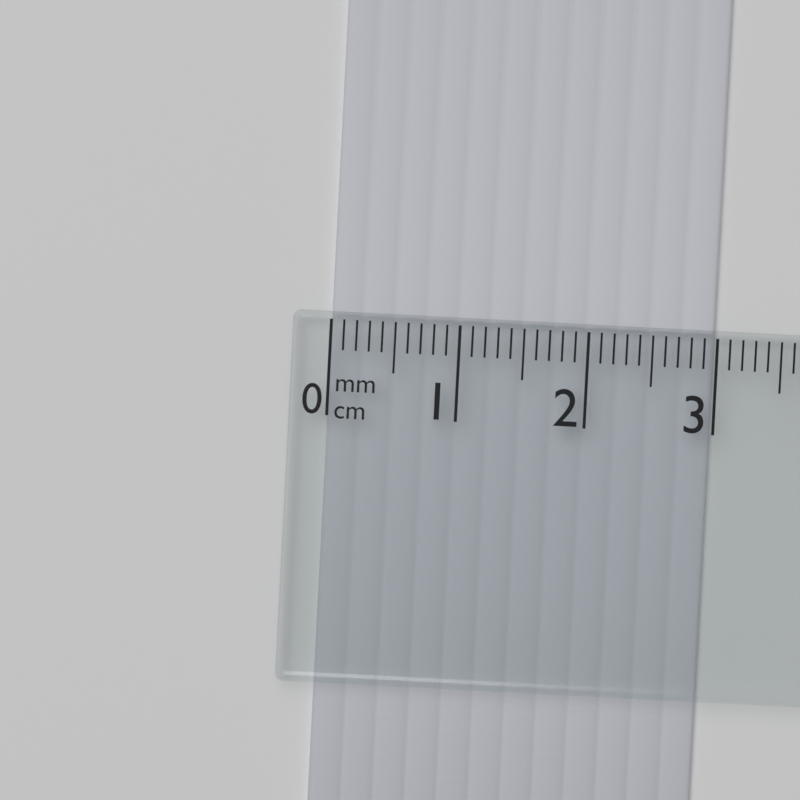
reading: 3.0 cm
